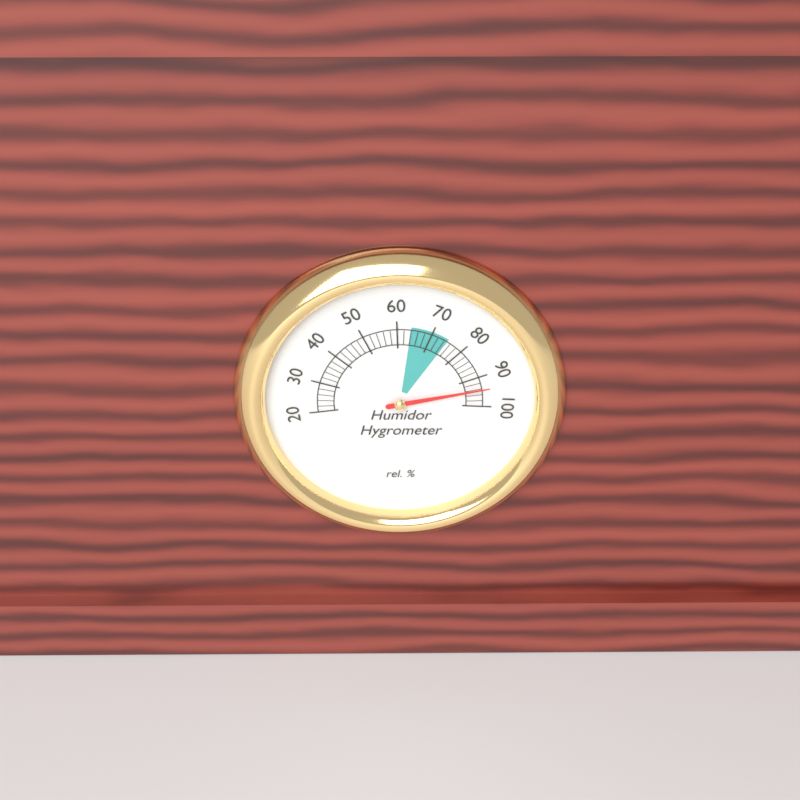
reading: 94 %
